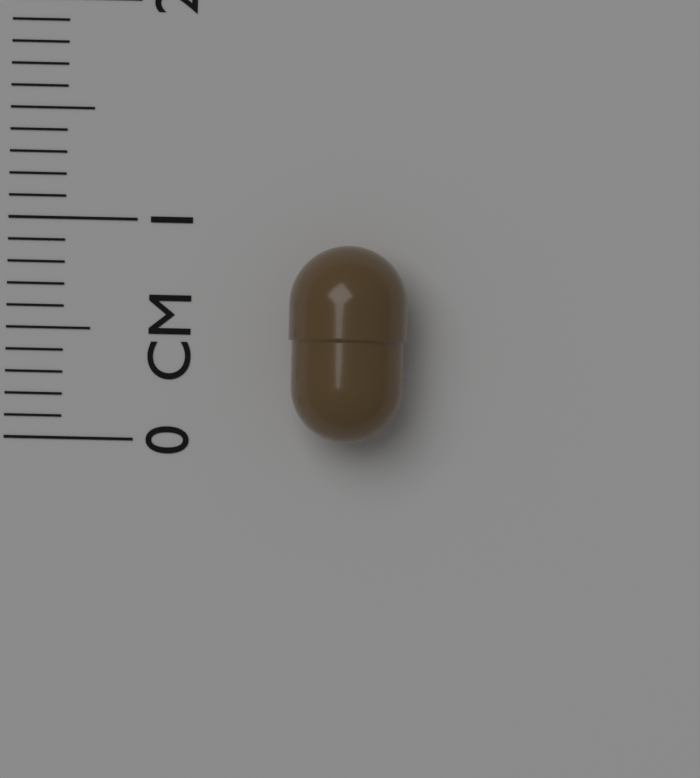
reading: 0.9 cm
